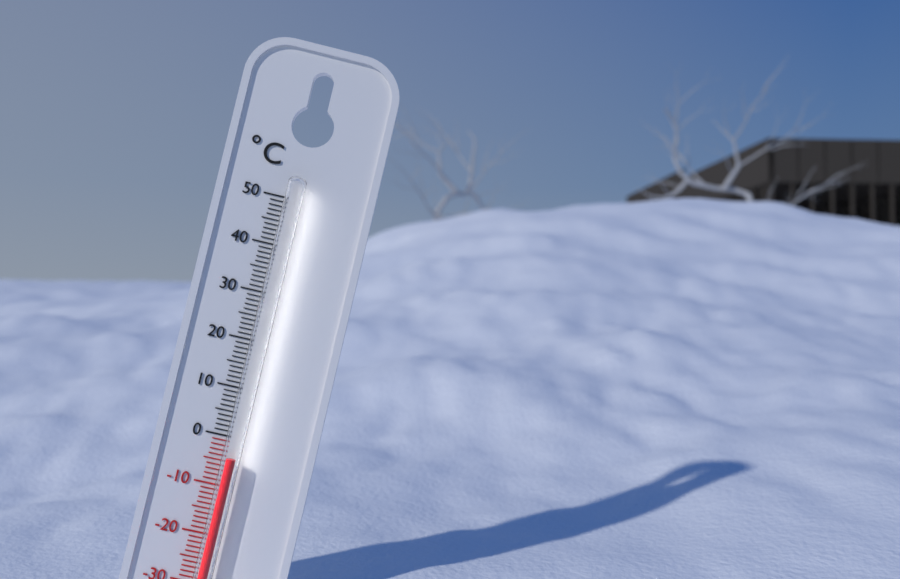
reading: -4 °C
